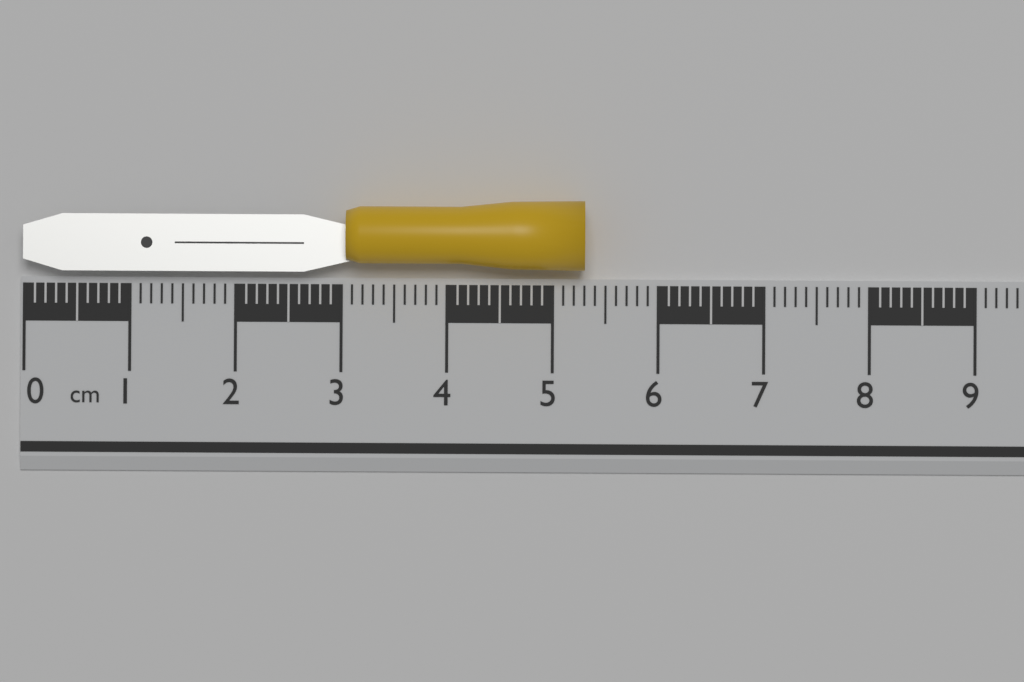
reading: 5.3 cm
